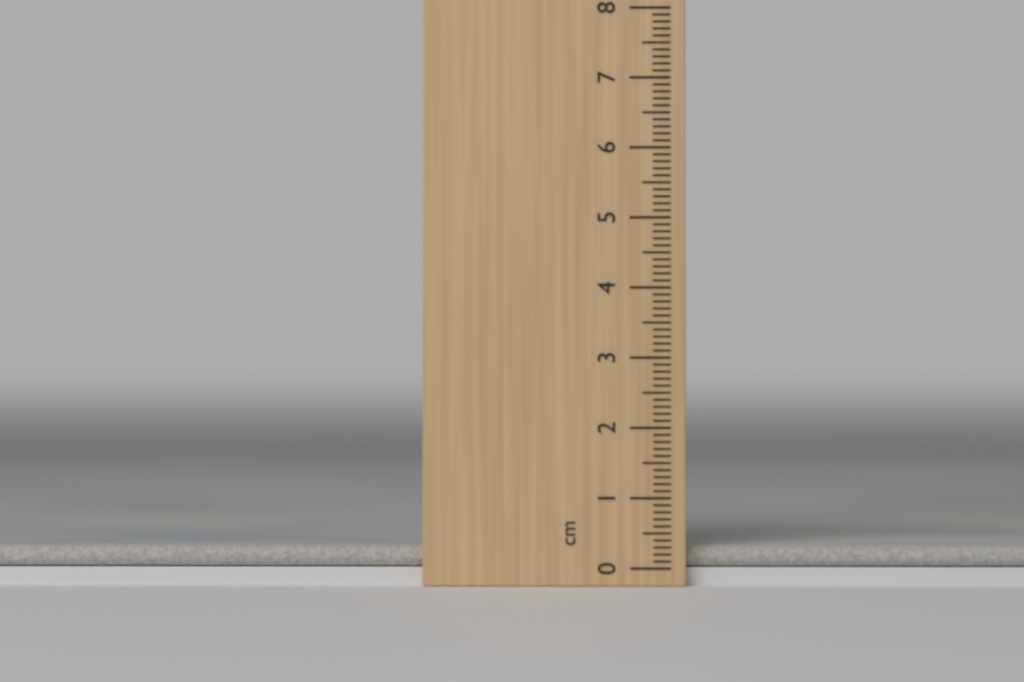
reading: 0.3 cm
